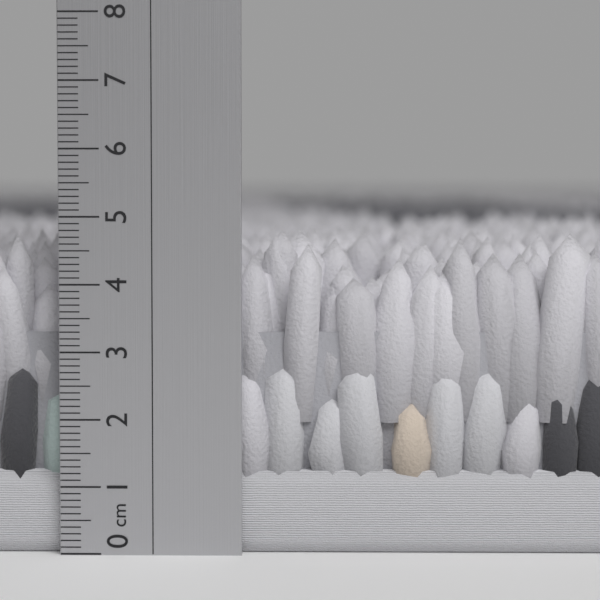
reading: 4.8 cm
